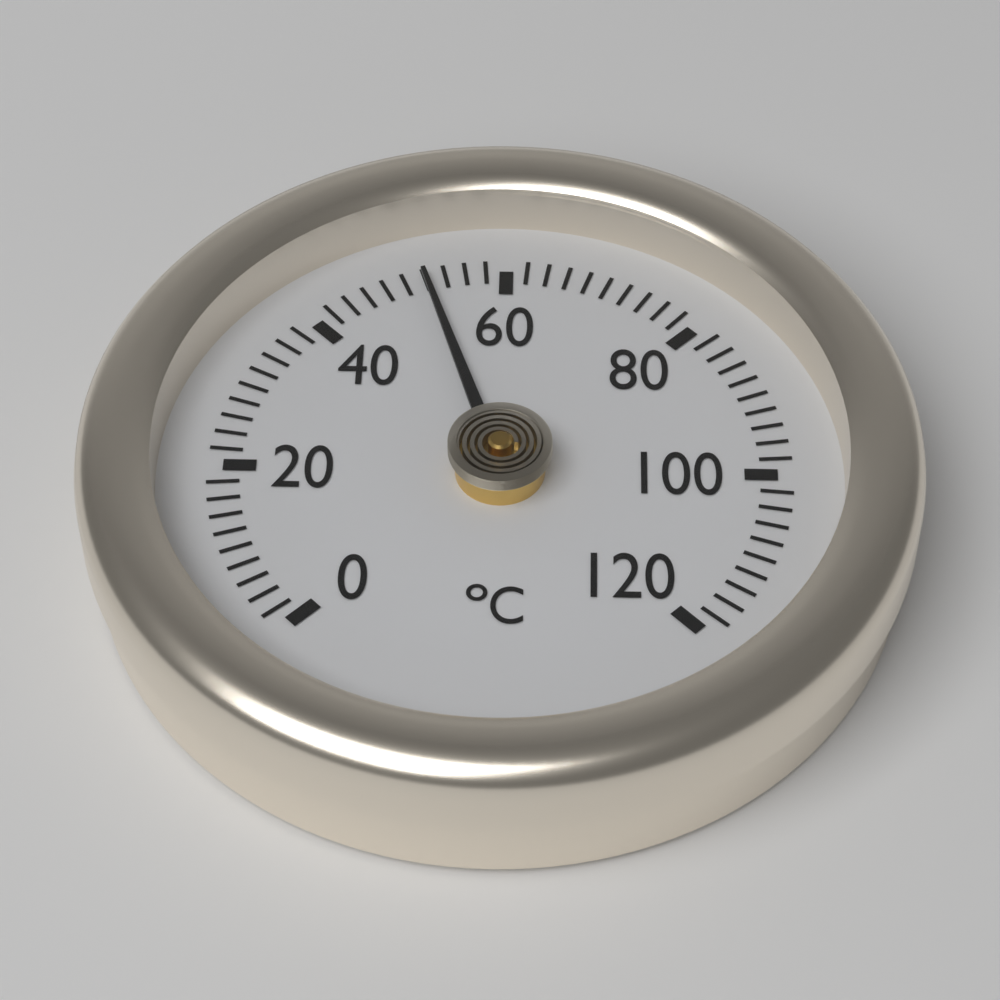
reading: 52 °C
